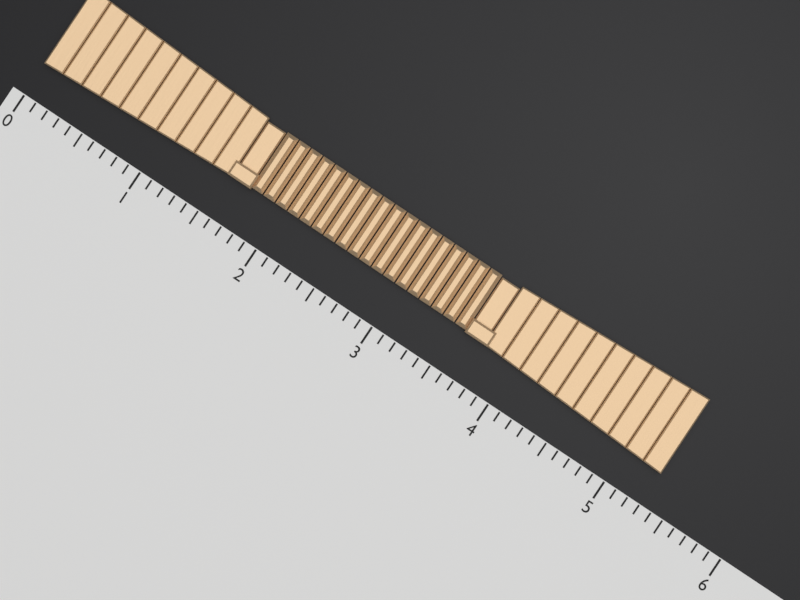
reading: 5.3 (no unit)
